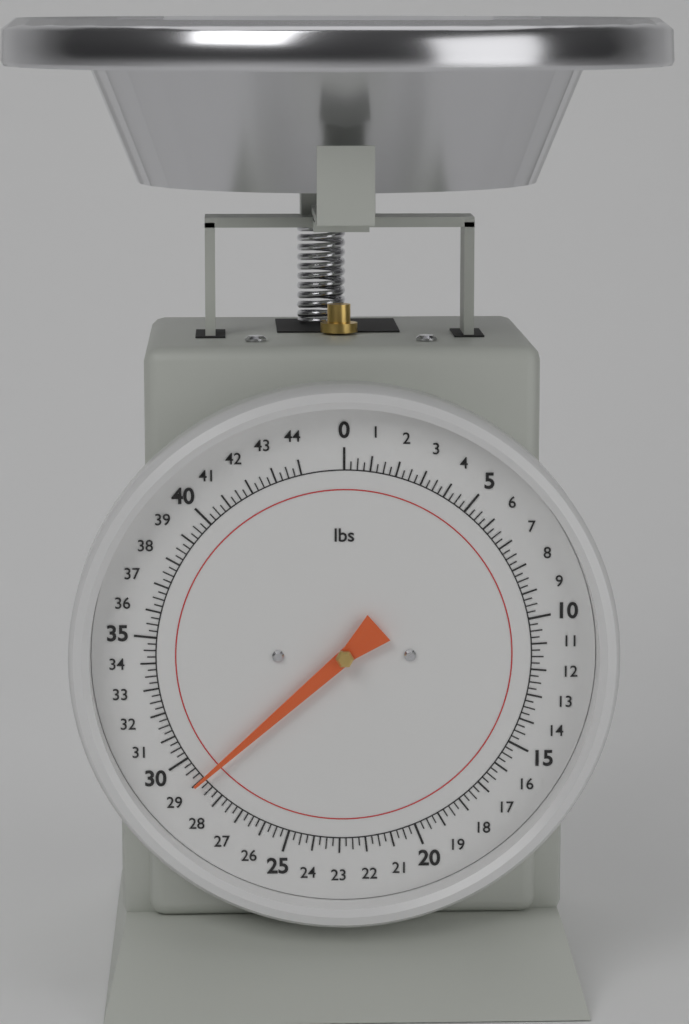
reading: 29.00 lbs
